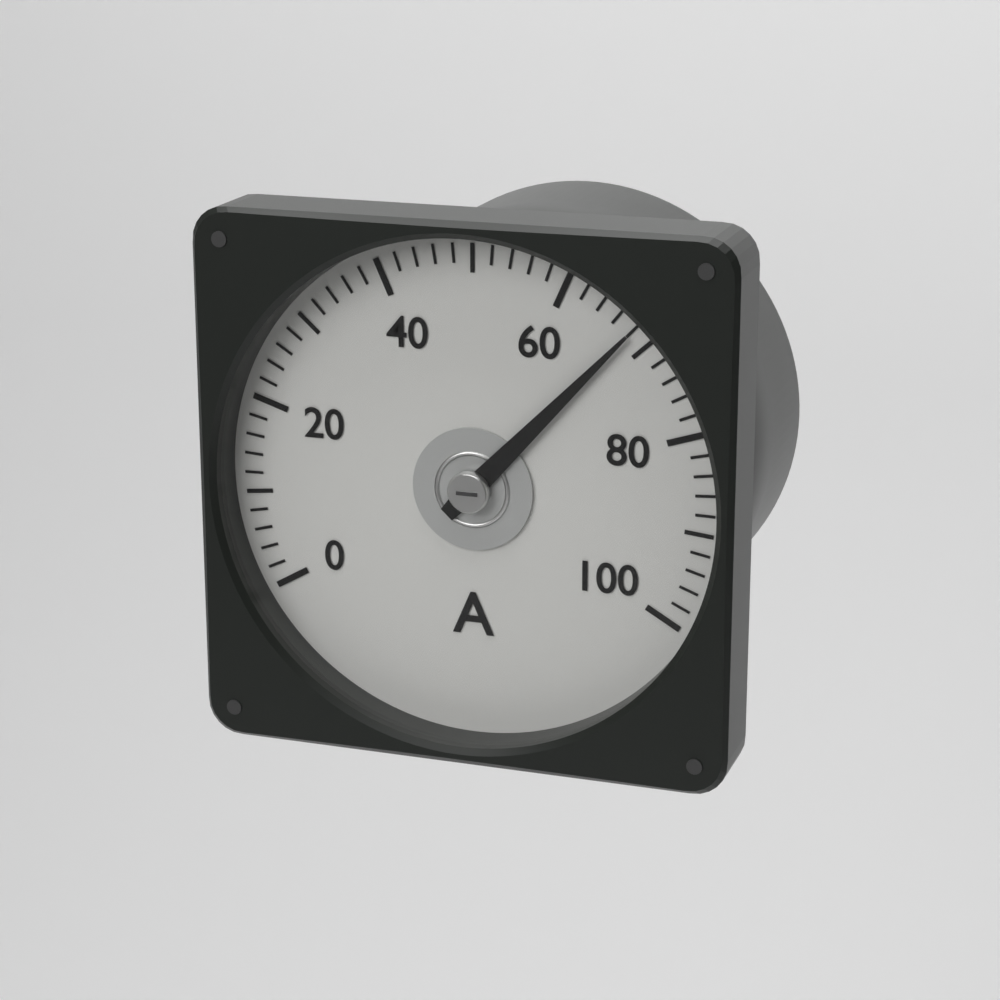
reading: 68 A
